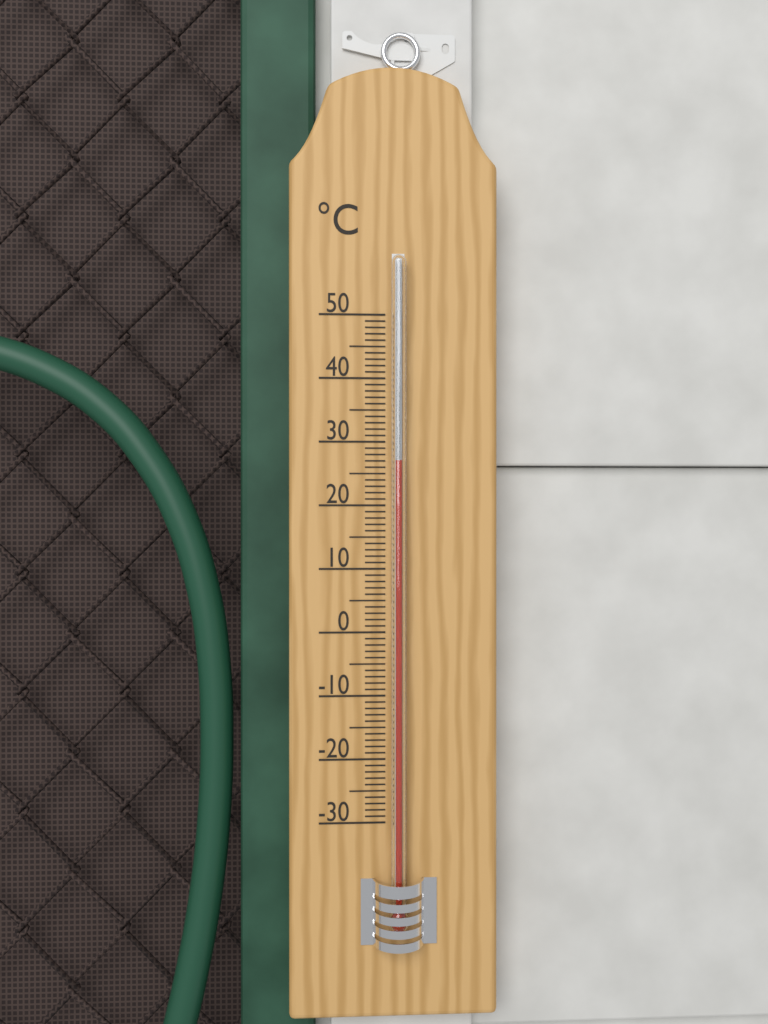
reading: 27 °C
